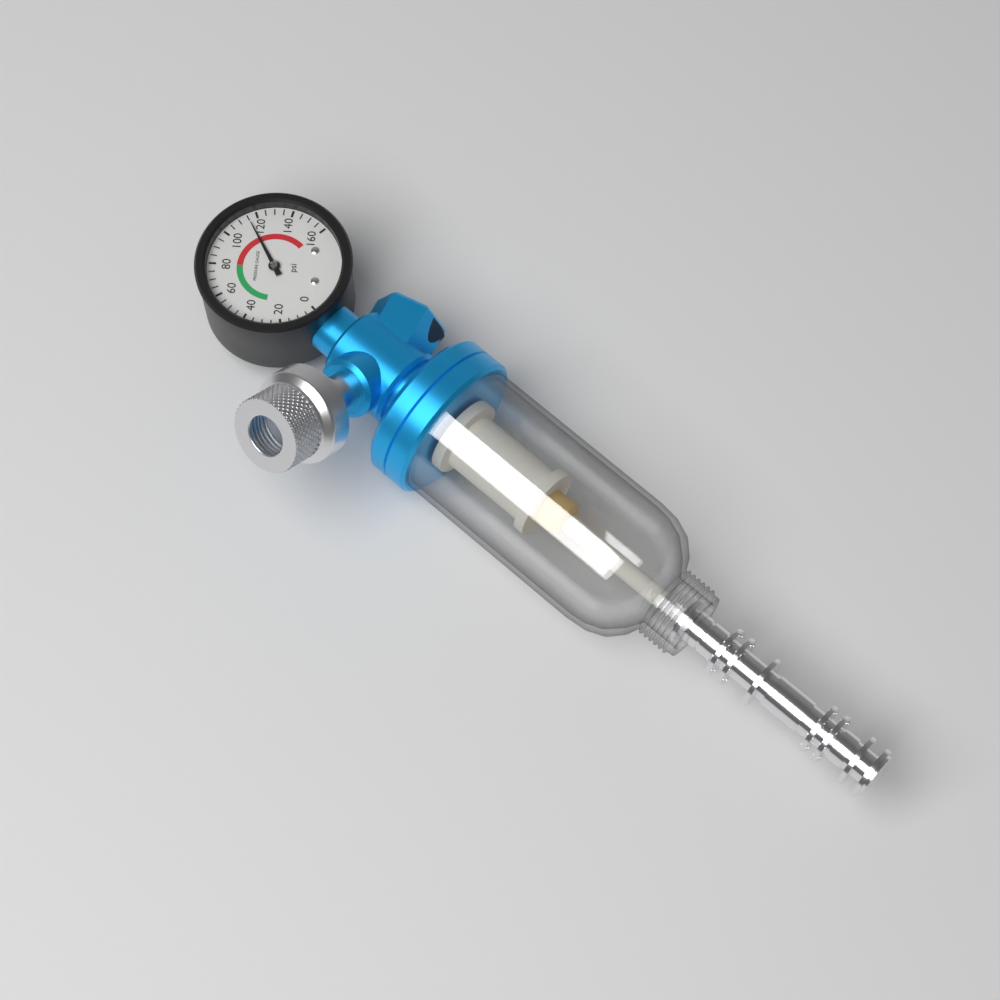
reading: 115 psi
